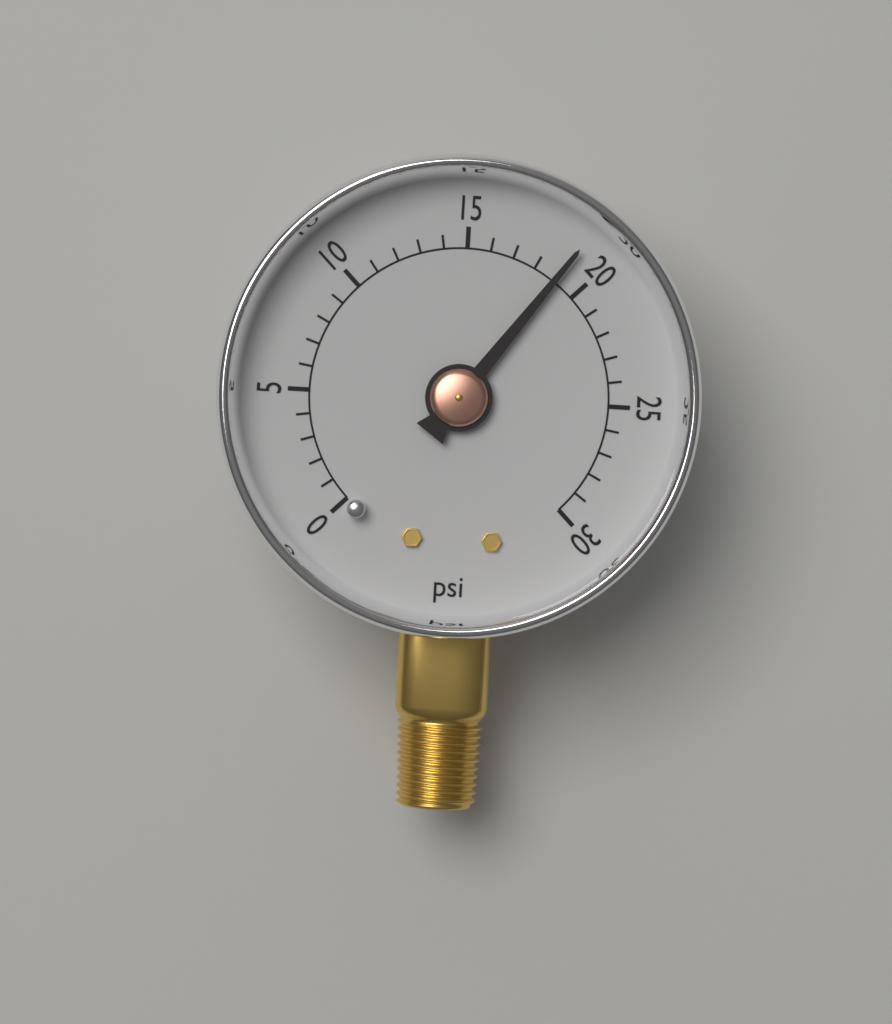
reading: 19 psi
